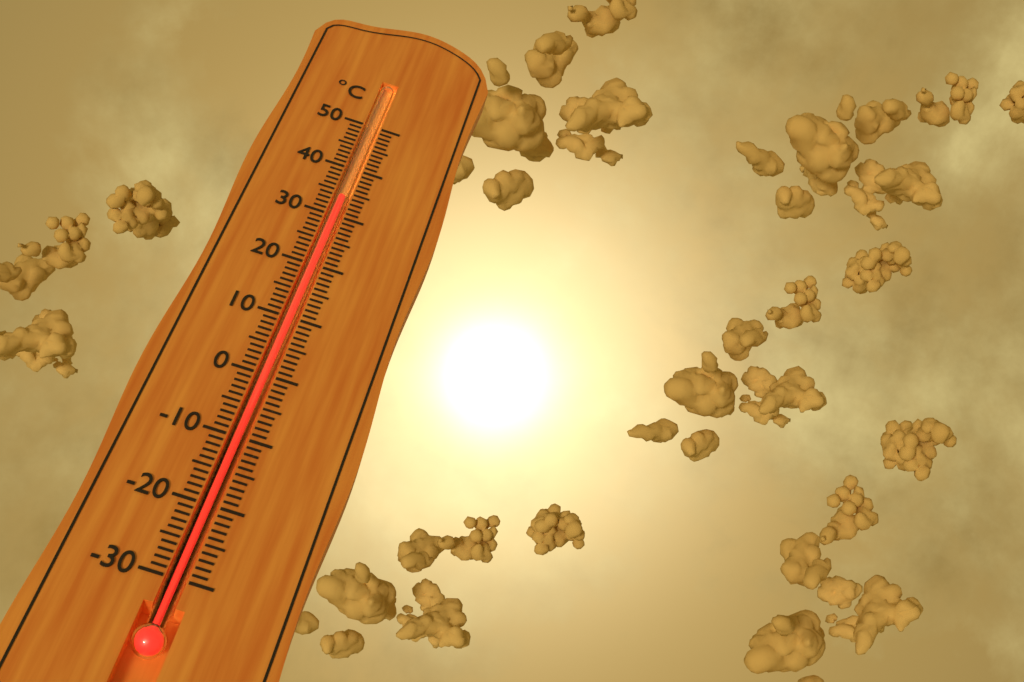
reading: 34 °C
